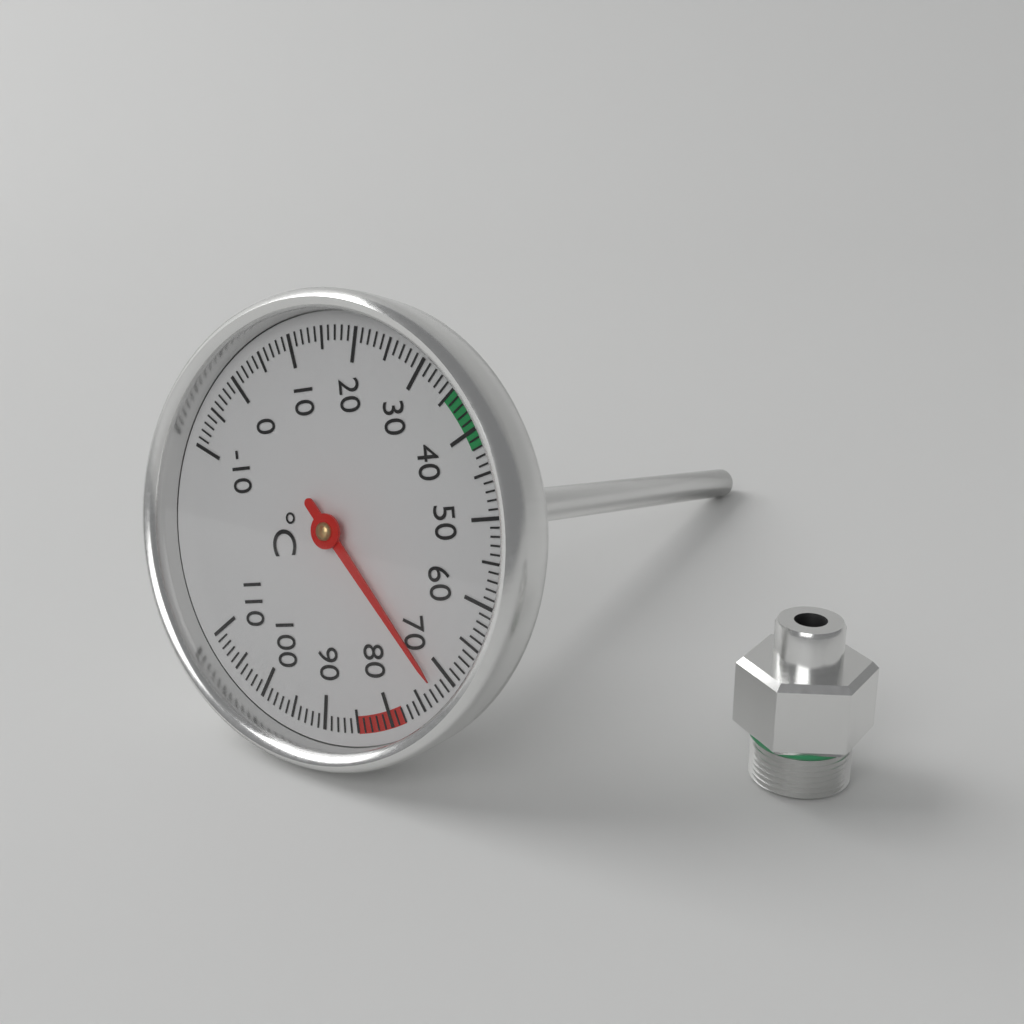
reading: 72 °C
